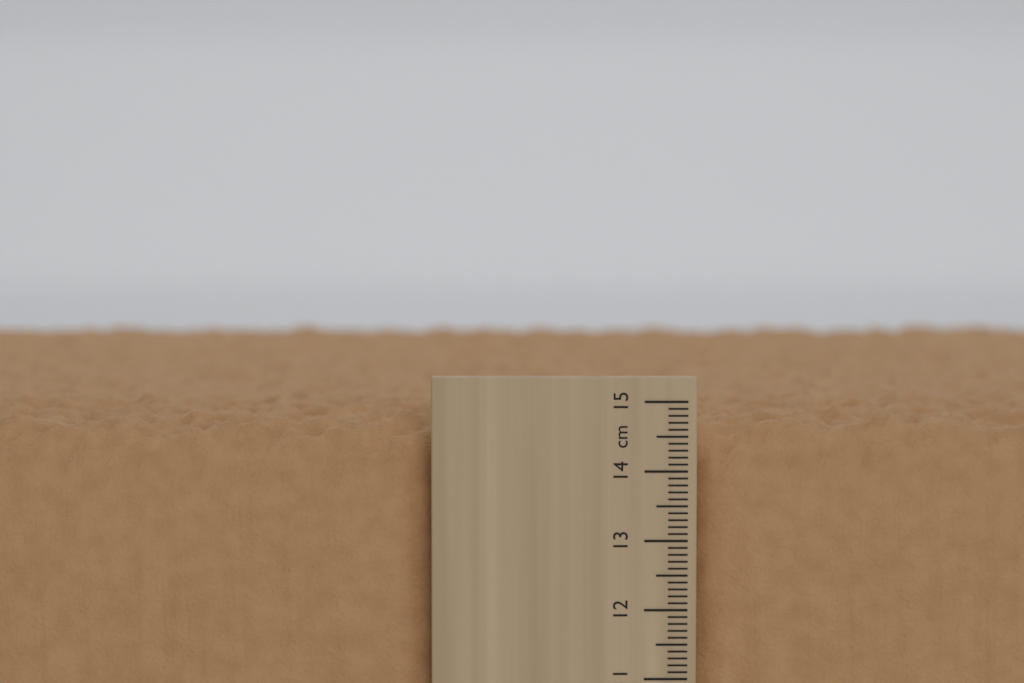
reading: 14.8 cm
